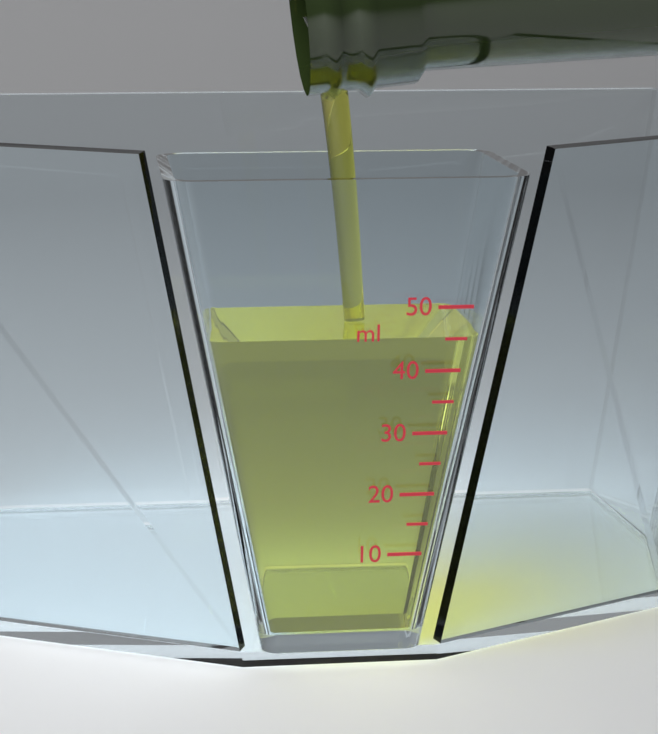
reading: 45 ml
